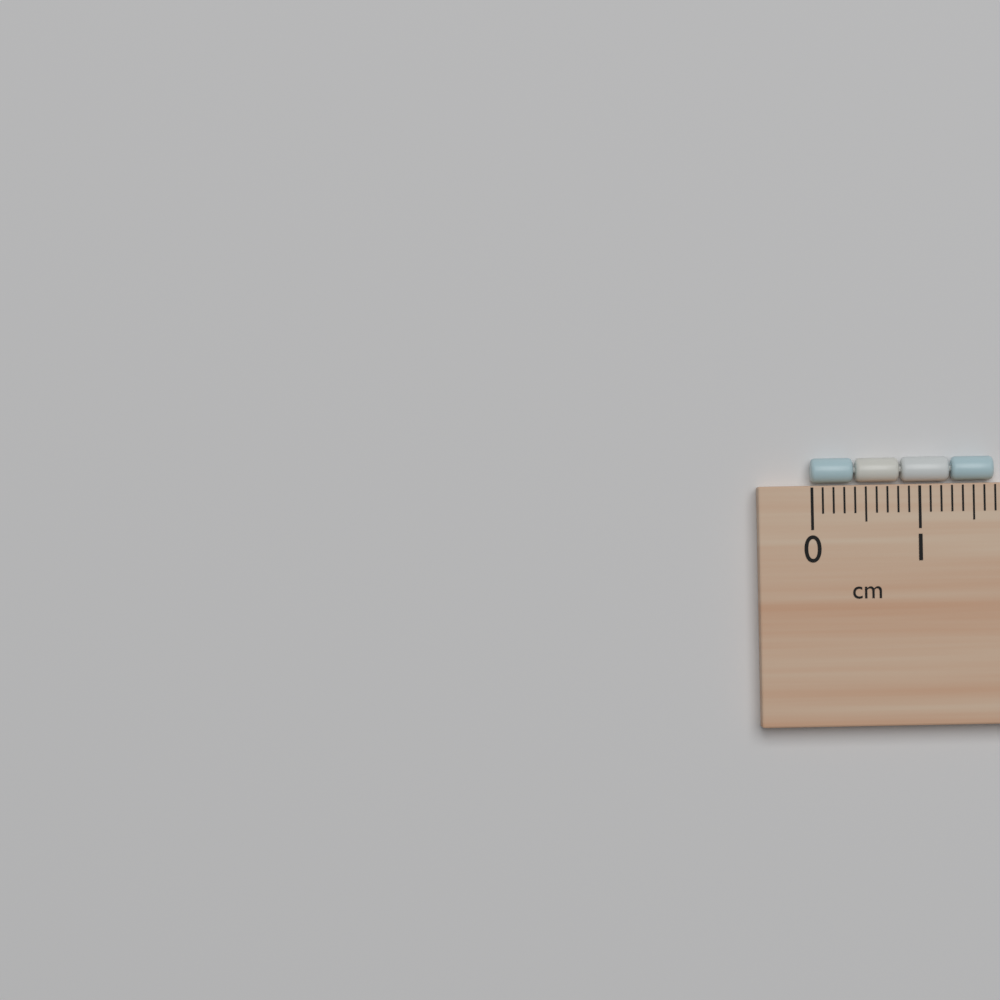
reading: 1.7 cm
